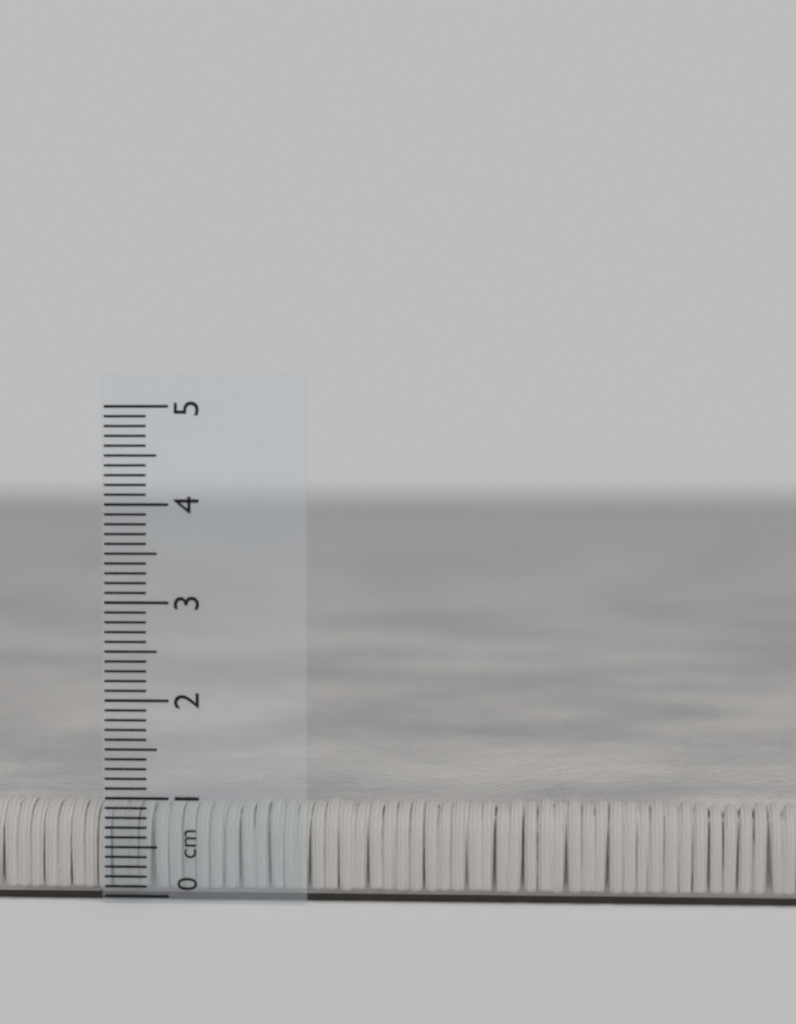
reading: 1.0 cm
